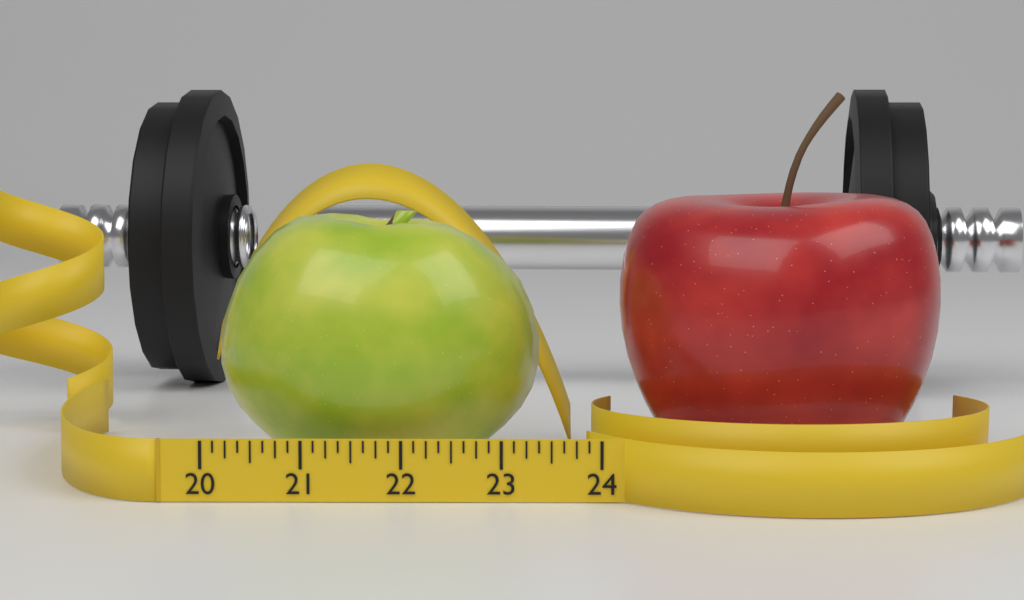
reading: 23.375 (no unit)
